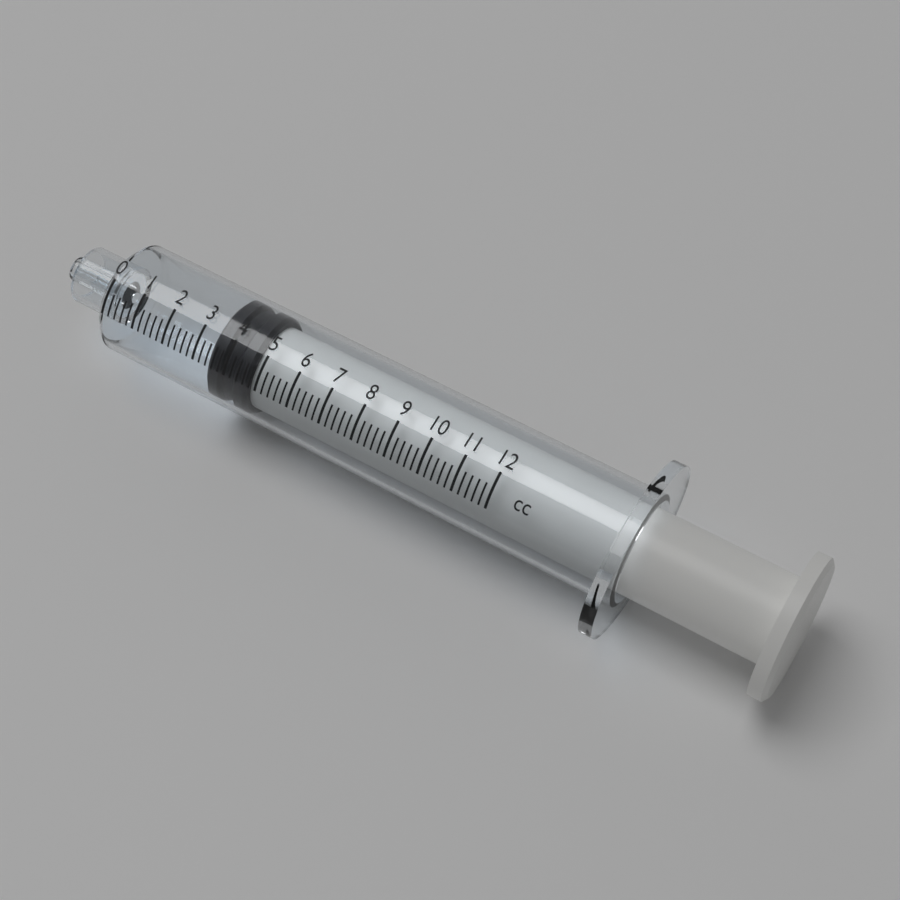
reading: 3.4 cc
